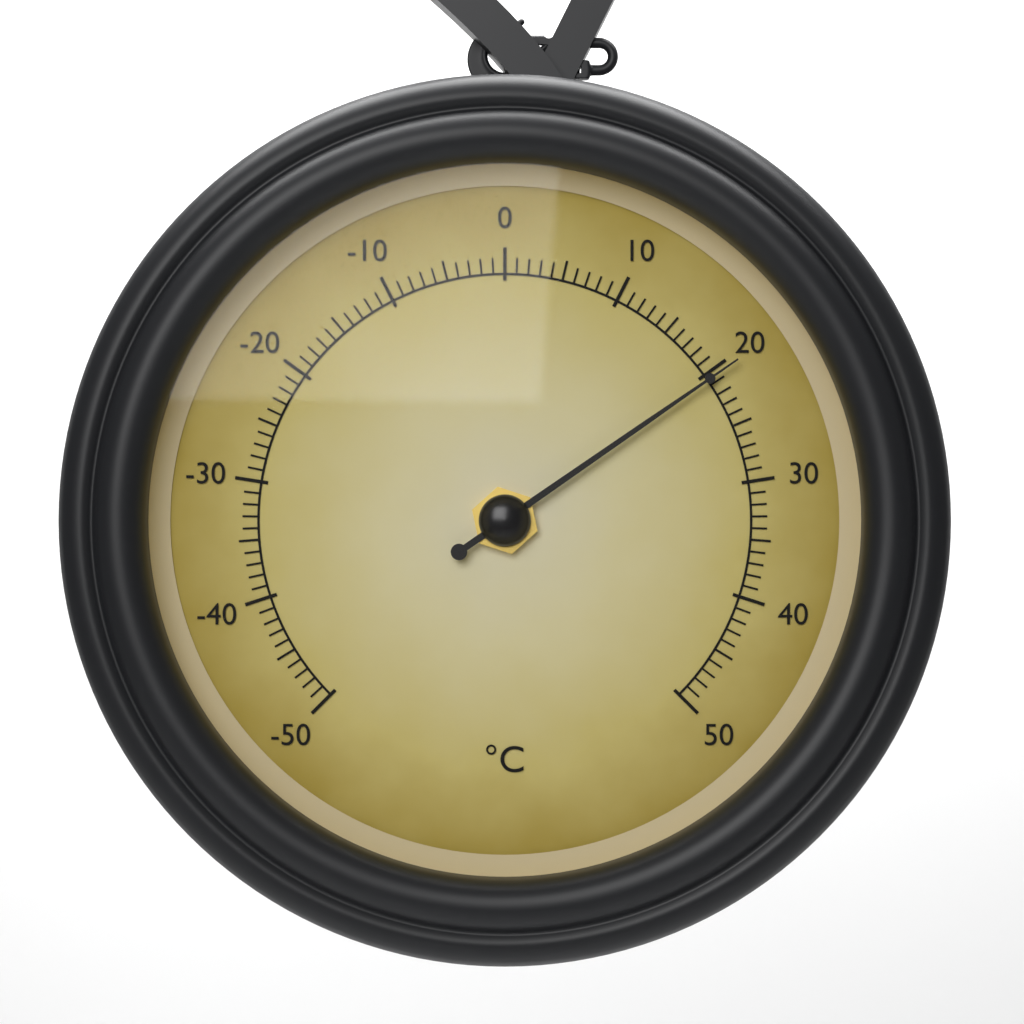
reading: 20.5 °C
